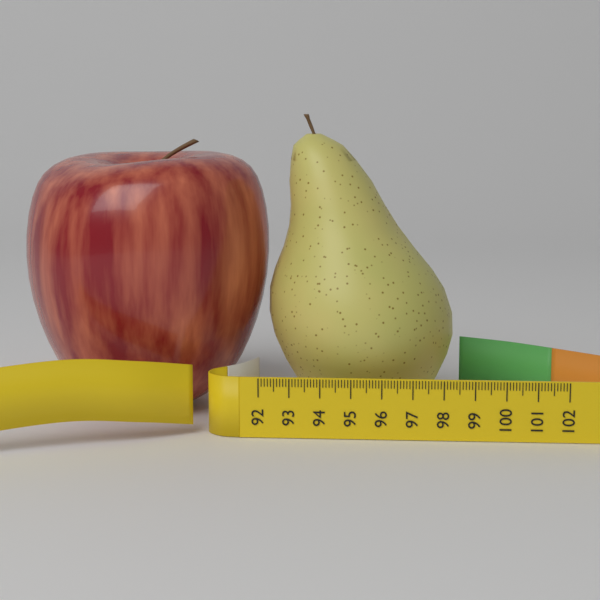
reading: 98.4 (no unit)
